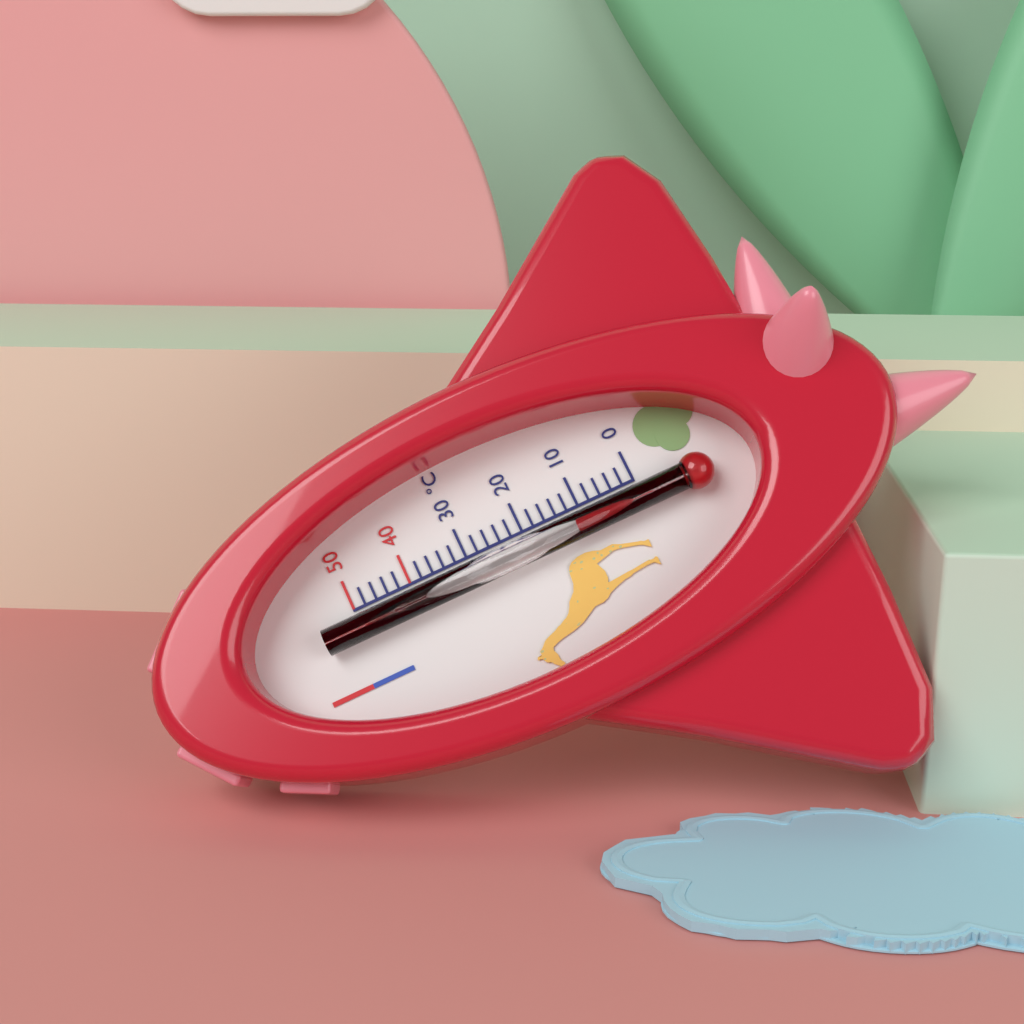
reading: 12 °C
